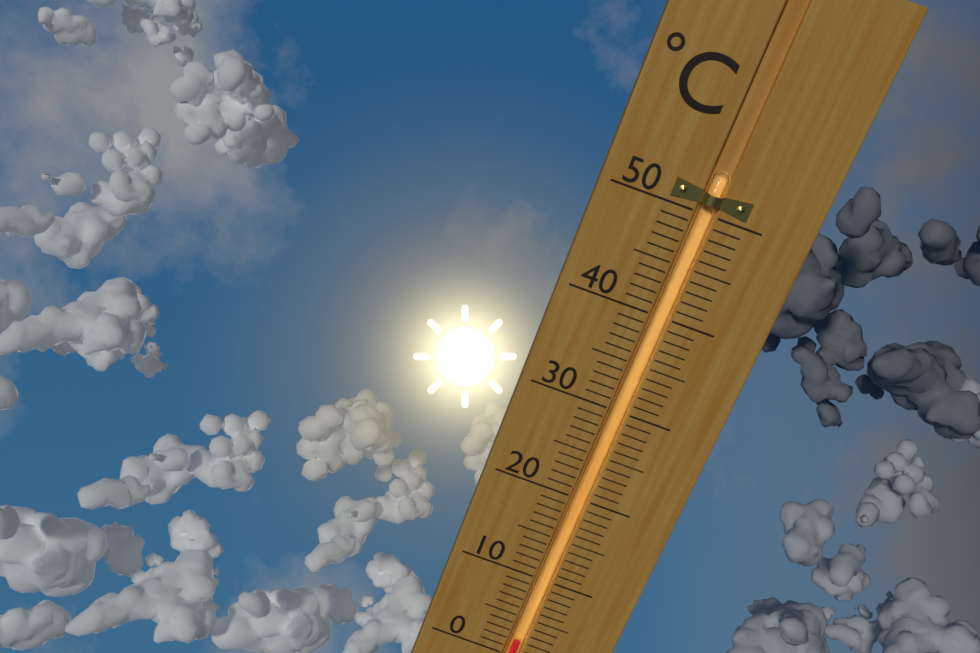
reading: 2 °C
